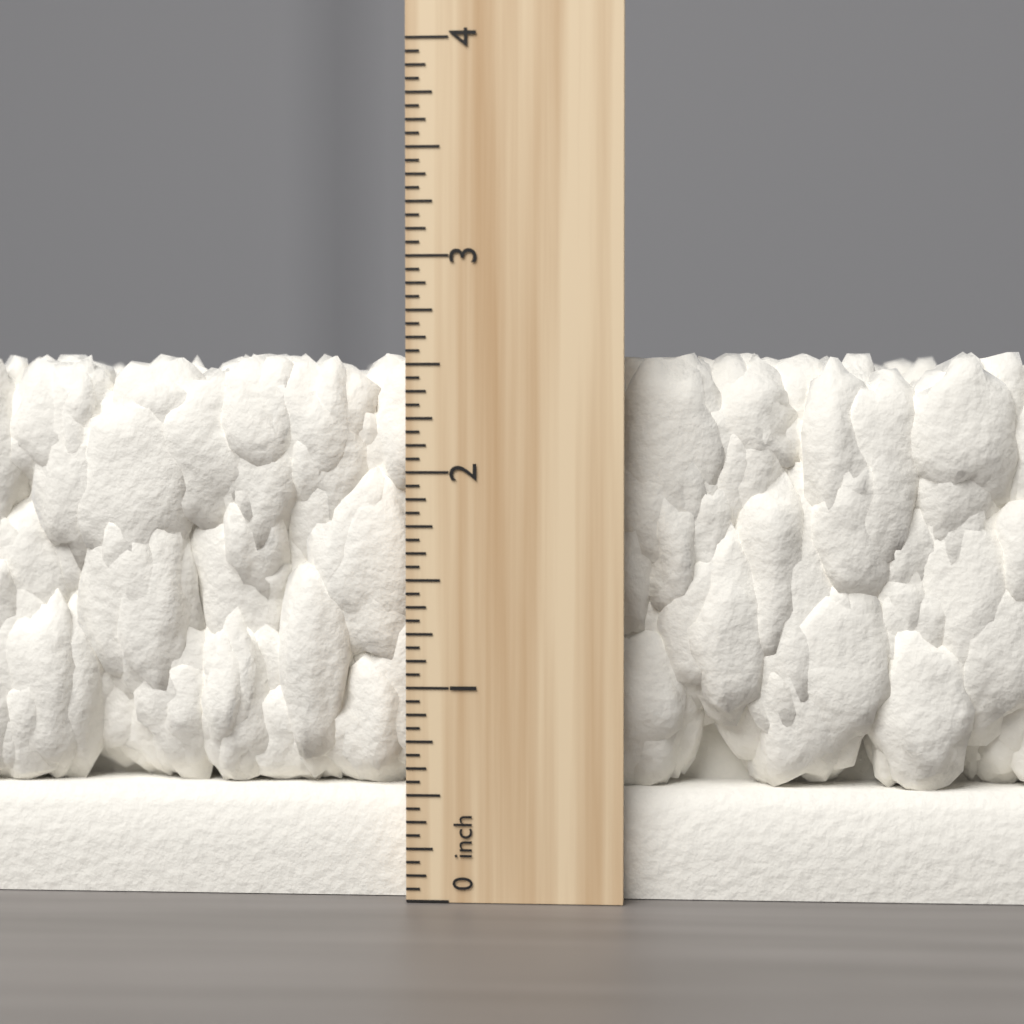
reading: 2.5625 inch
